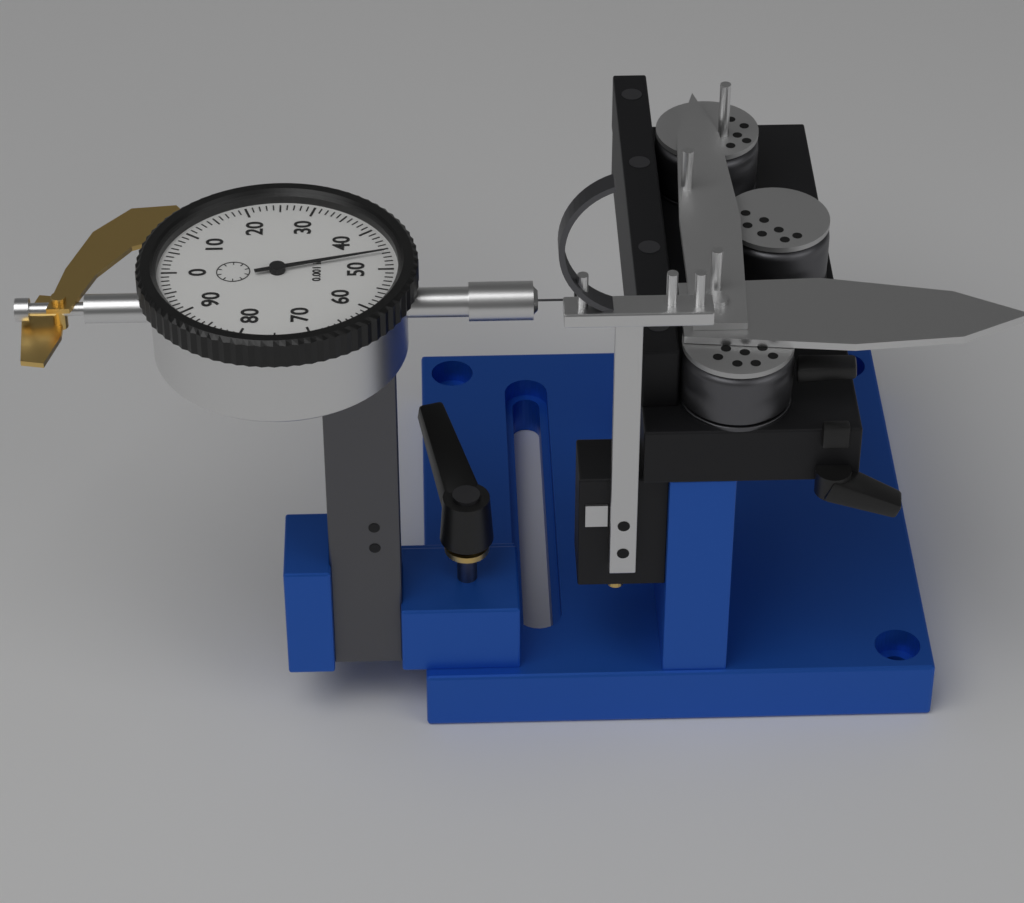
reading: 0.046 in
